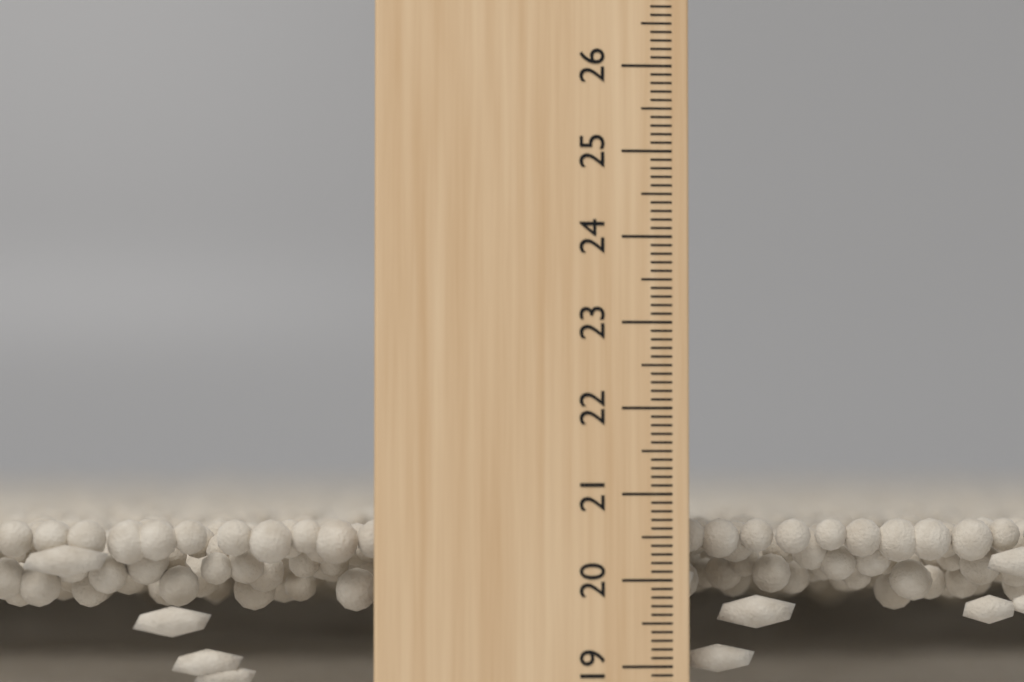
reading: 20.7 cm
